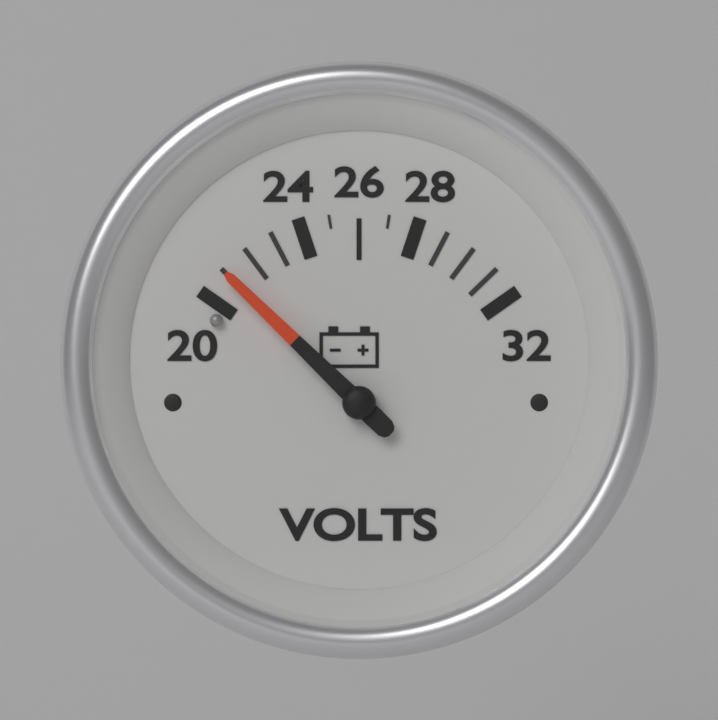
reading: 21 V
